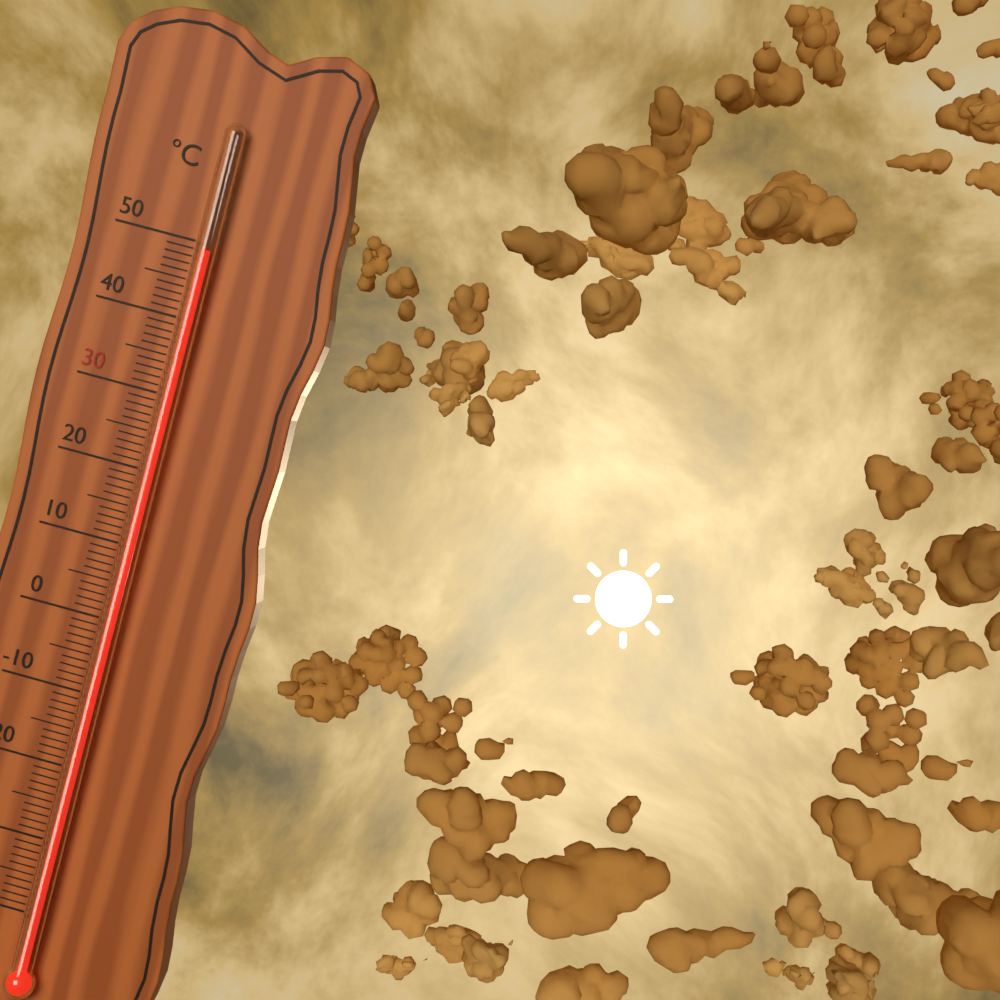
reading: 49 °C
